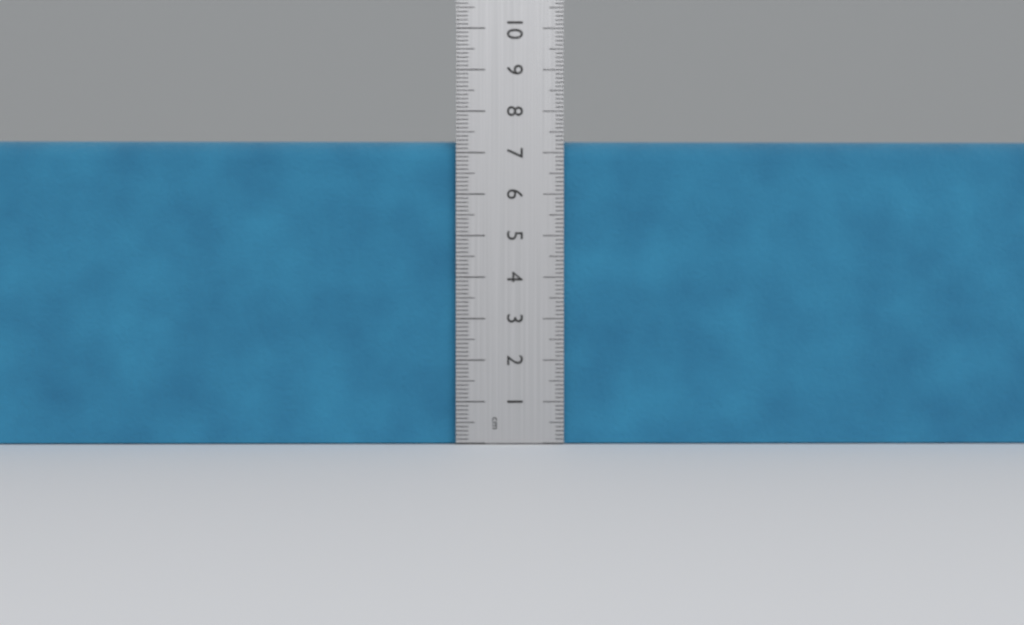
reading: 7.3 cm
